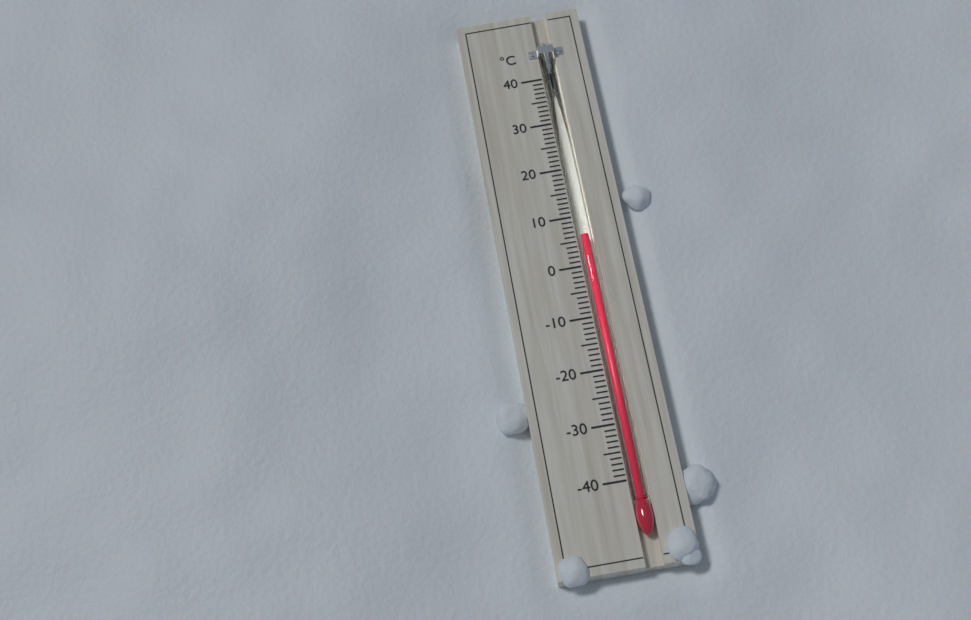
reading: 6 °C
